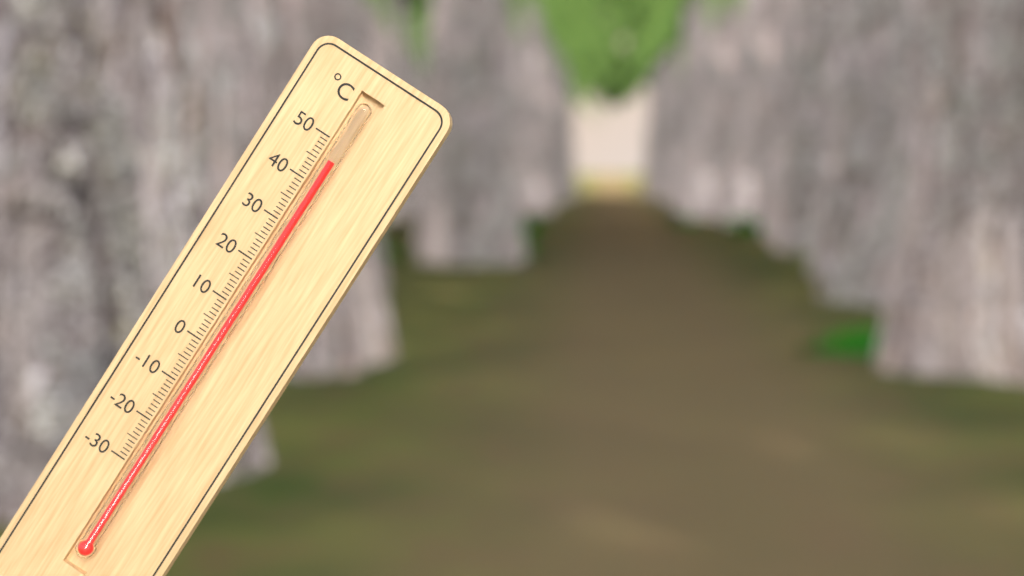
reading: 46 °C
